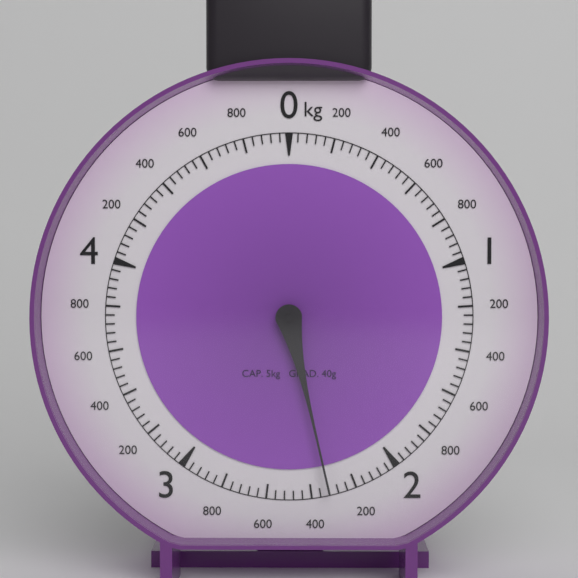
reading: 2.32 kg
